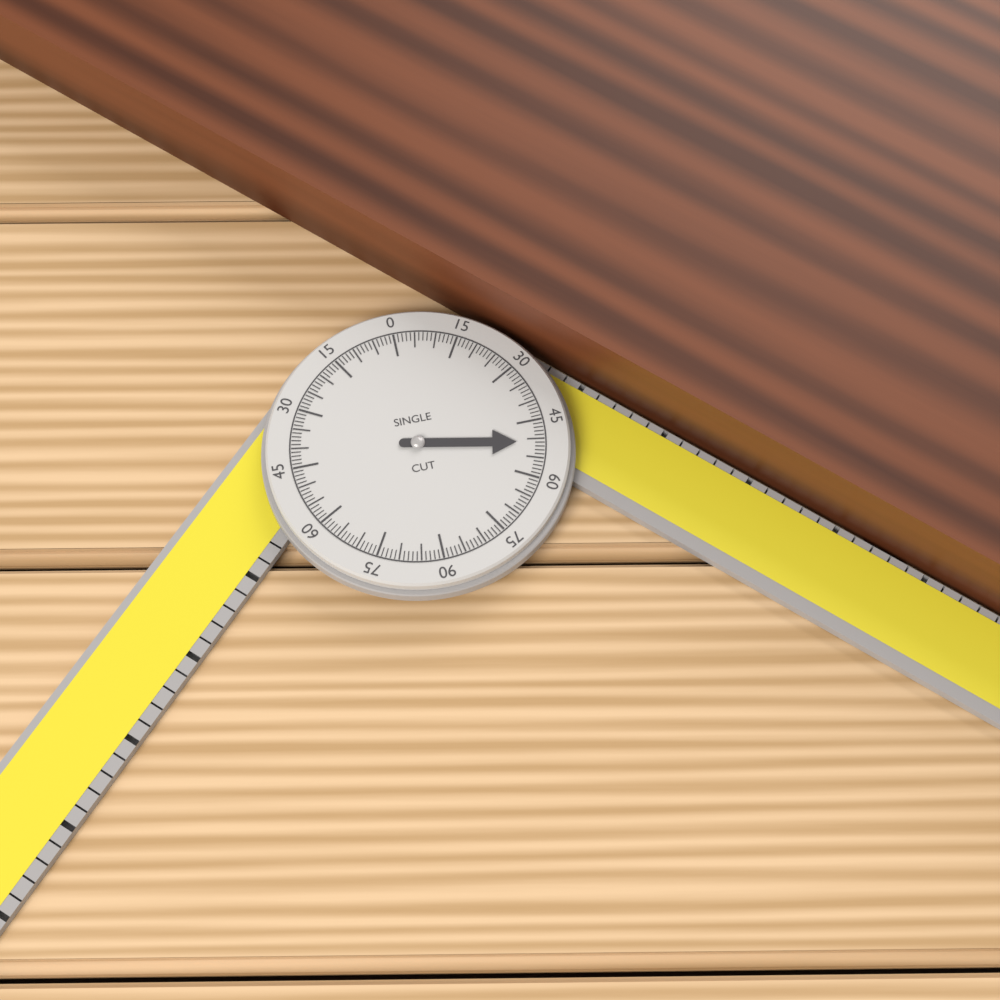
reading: 51 °
